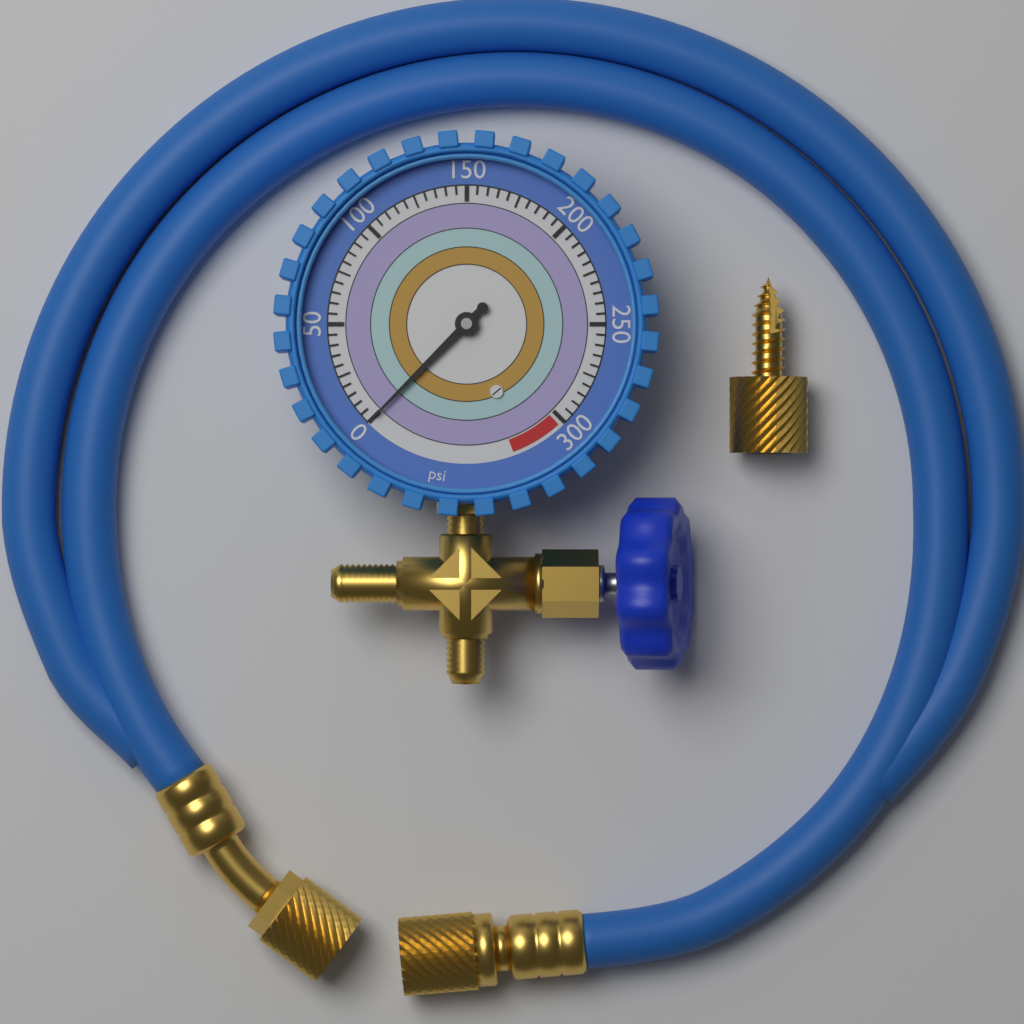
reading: 0 psi
